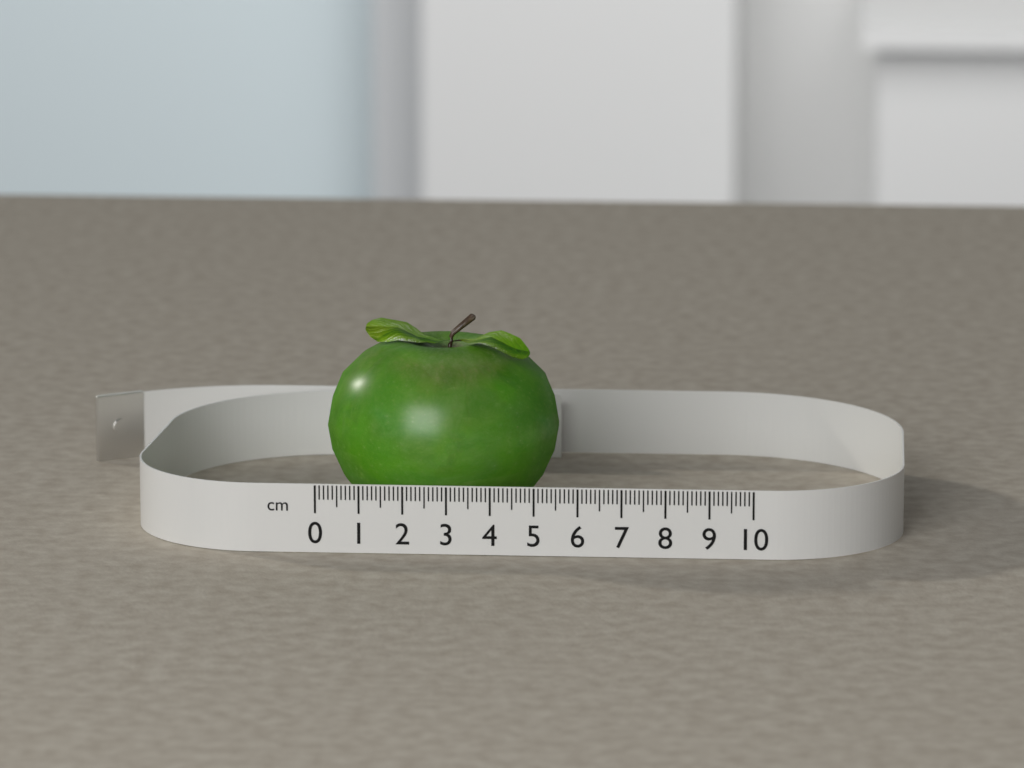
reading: 5.4 cm
